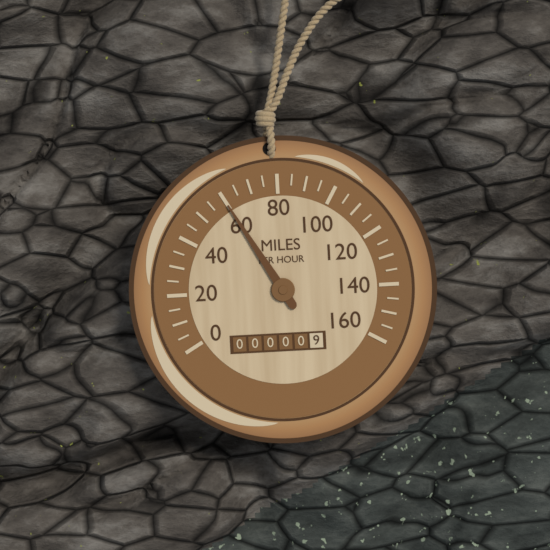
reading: 60 mph
